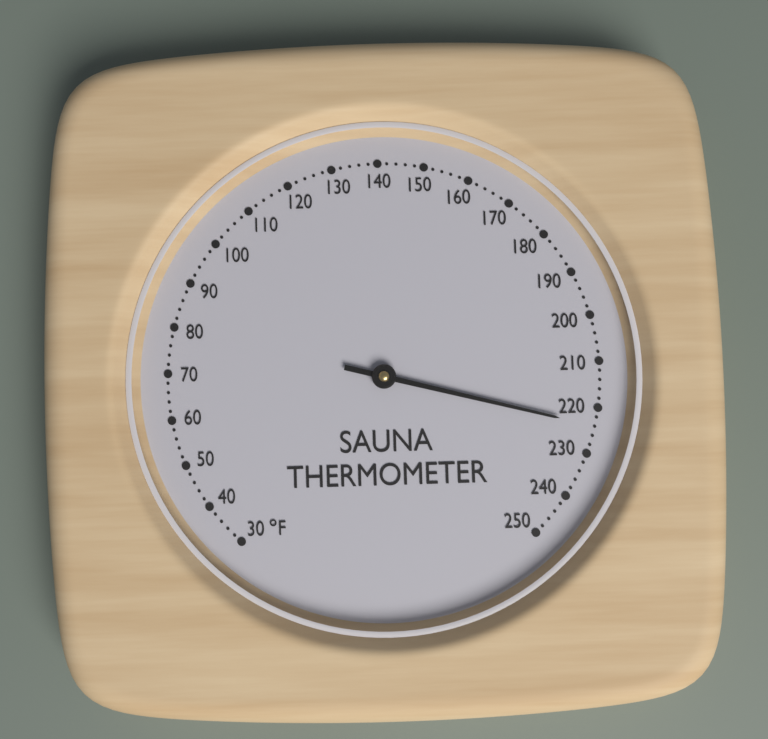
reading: 224 °F
